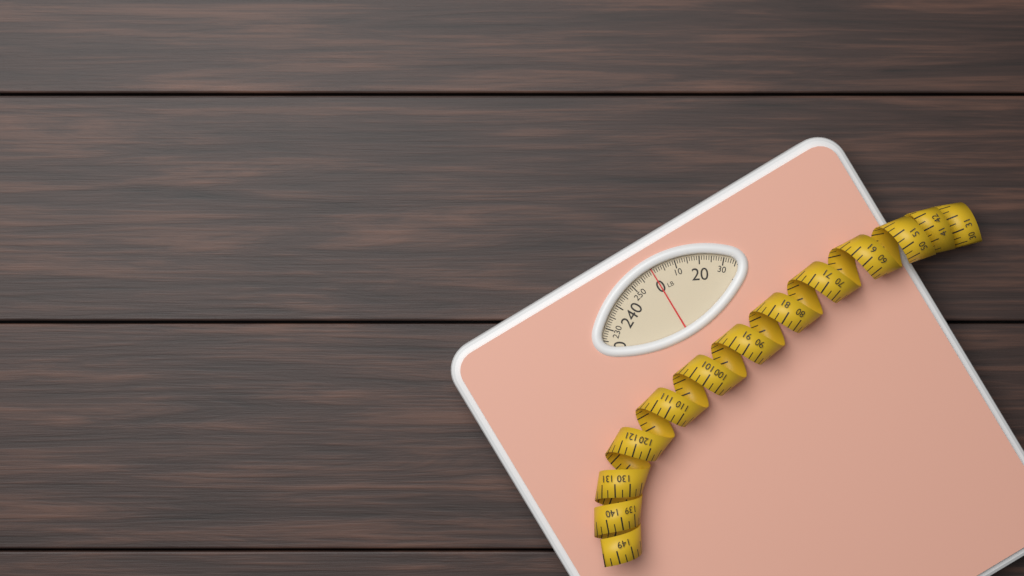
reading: 0 lb
